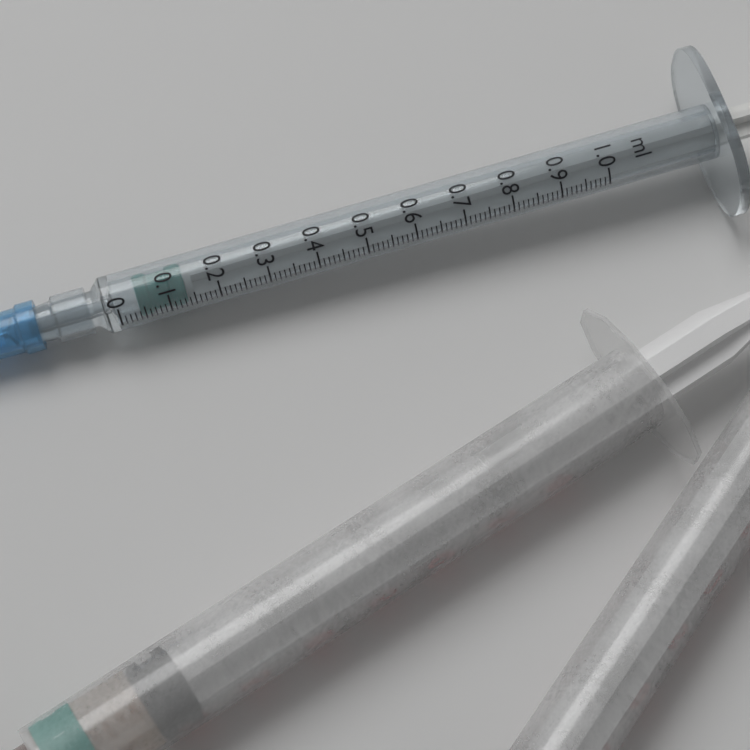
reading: 0.04 ml
